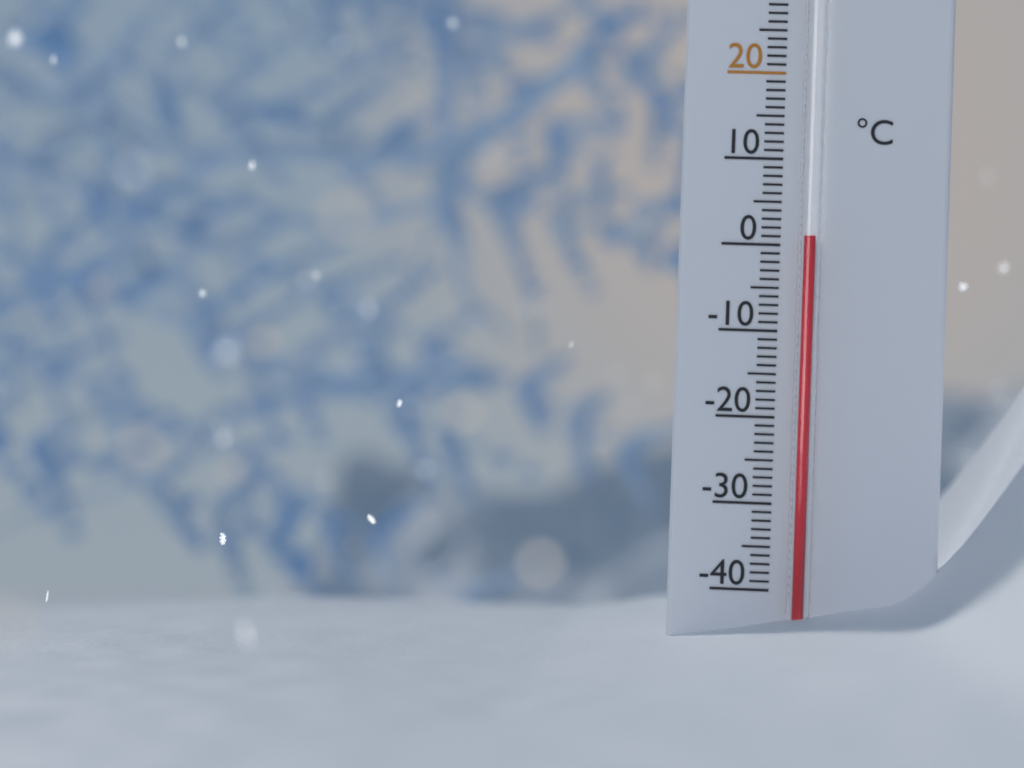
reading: 1 °C
